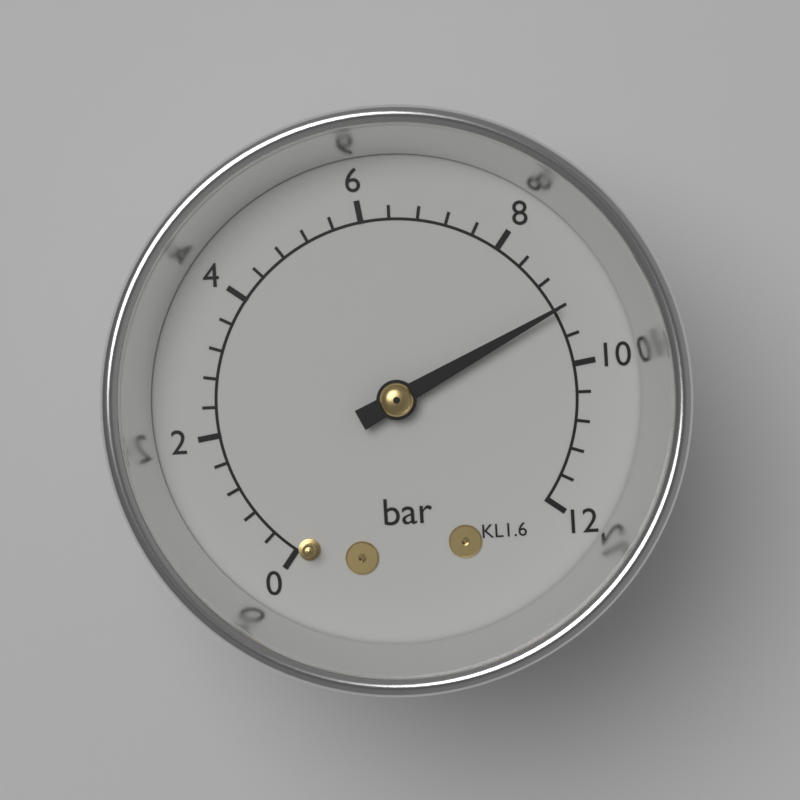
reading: 9.2 bar
